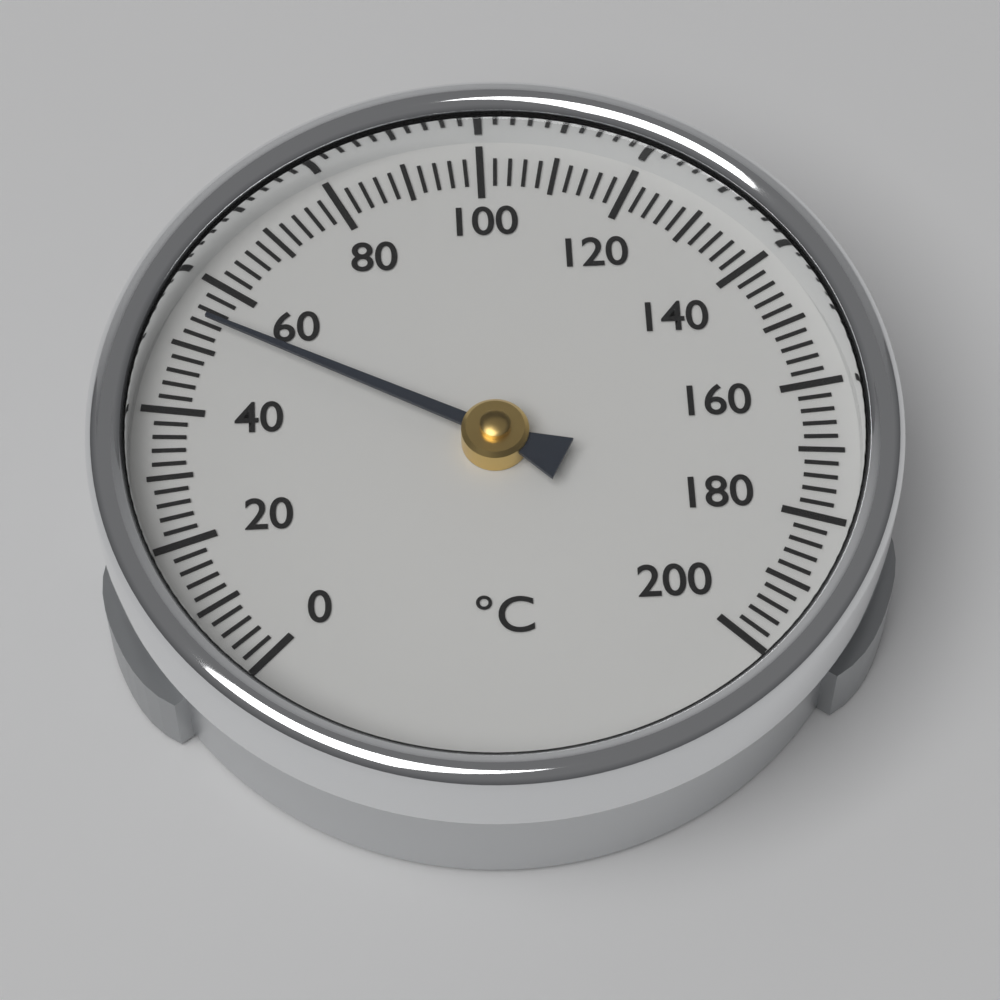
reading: 54 °C
